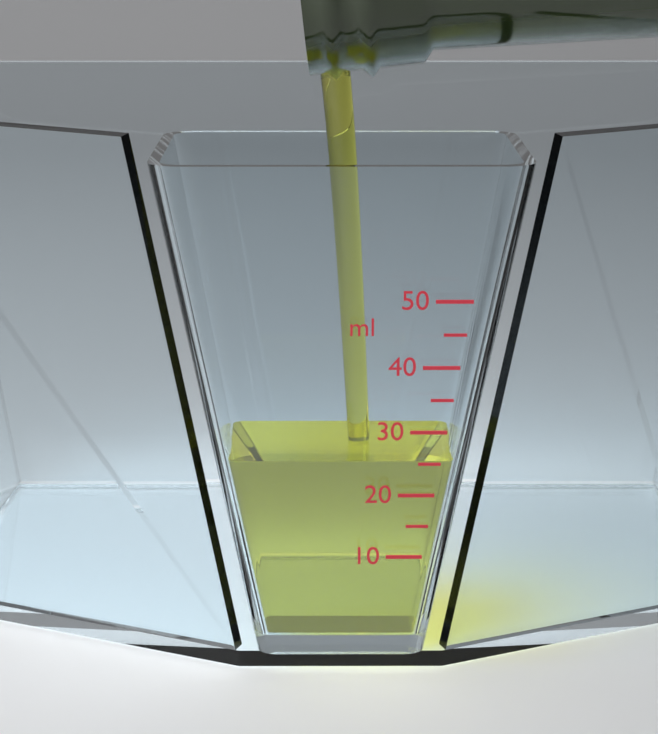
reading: 25 ml
